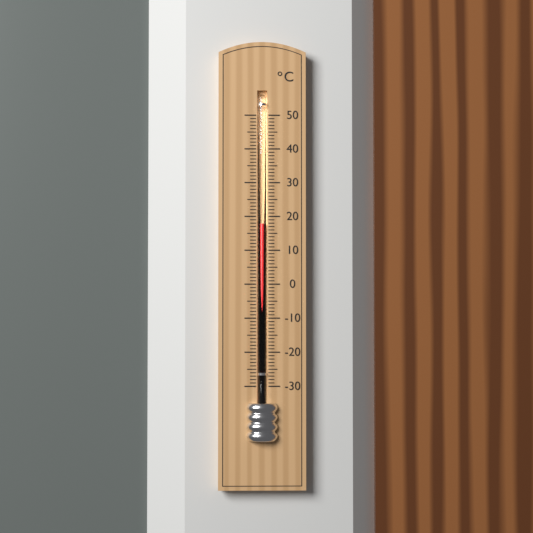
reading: 18 °C
